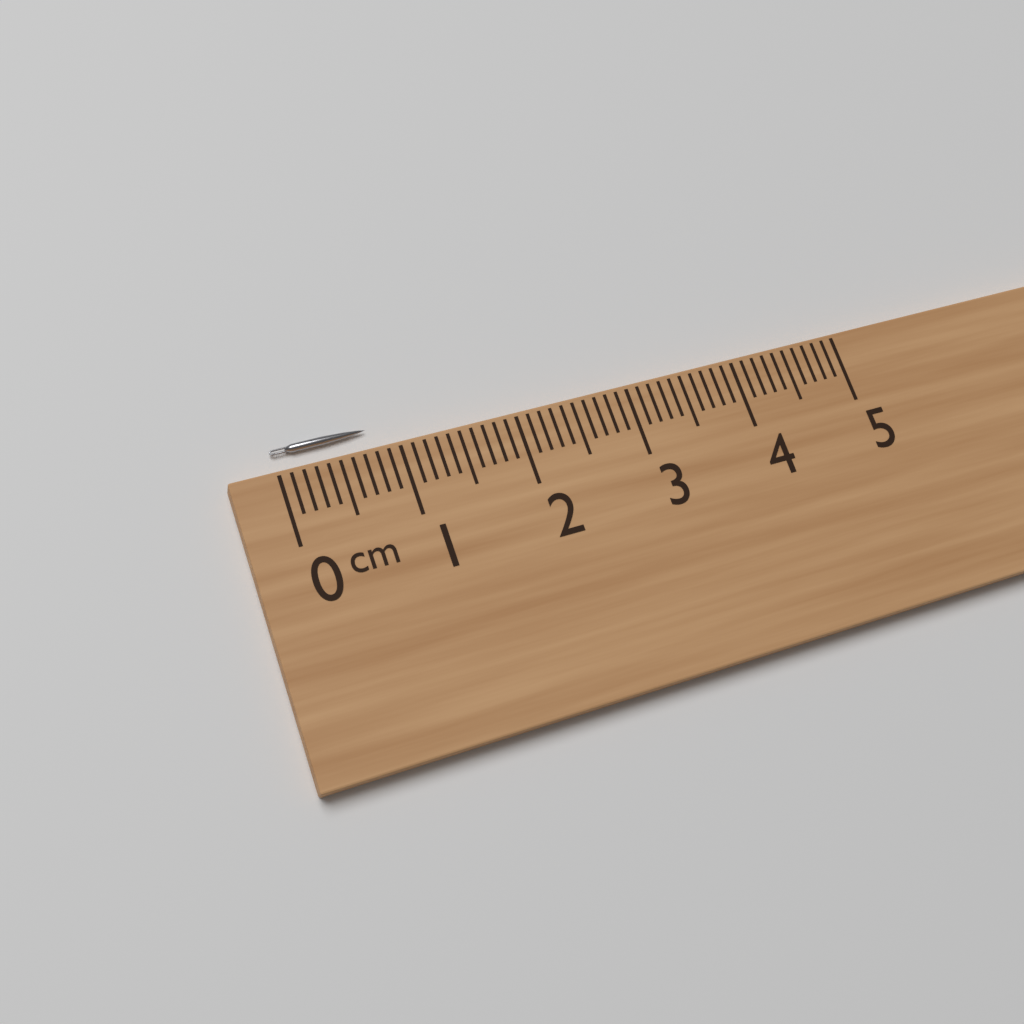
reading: 0.8 cm
